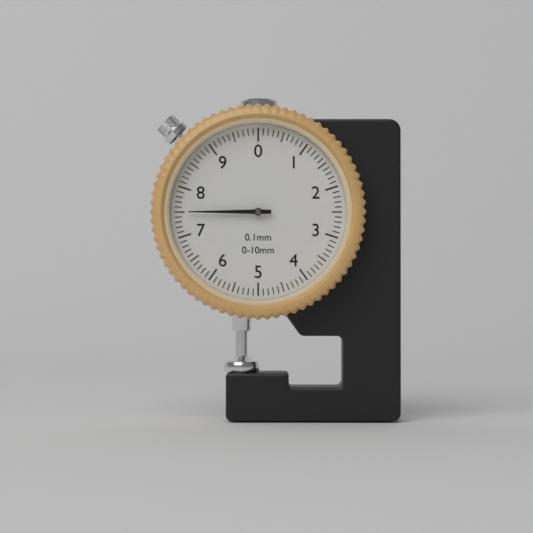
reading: 7.5 mm
